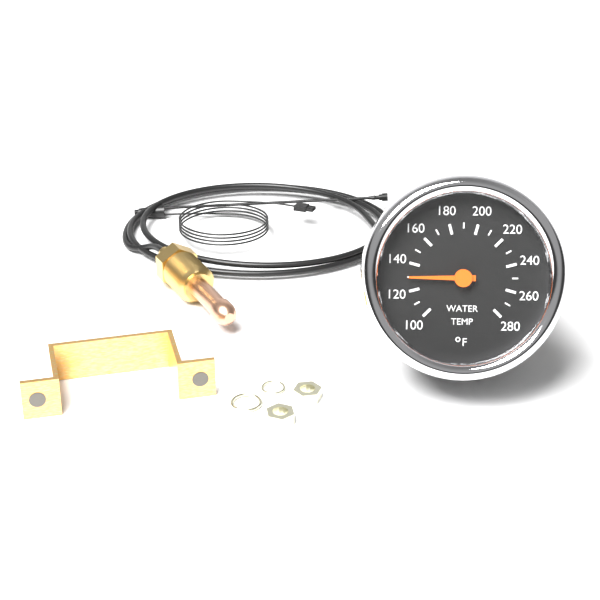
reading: 130 °F
